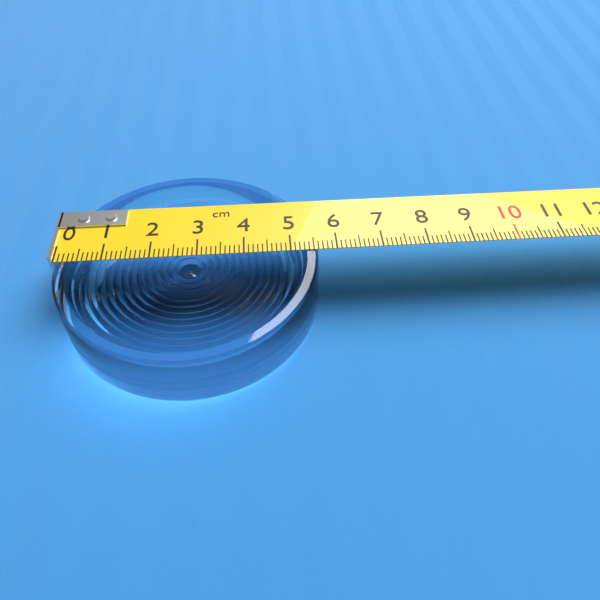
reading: 5.6 cm
